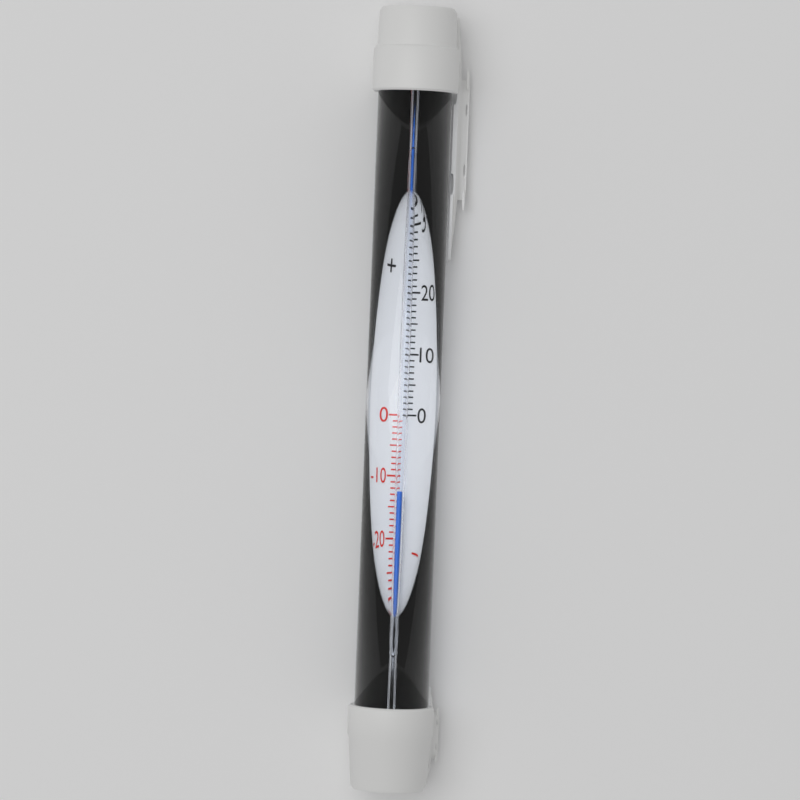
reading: -13 °C
